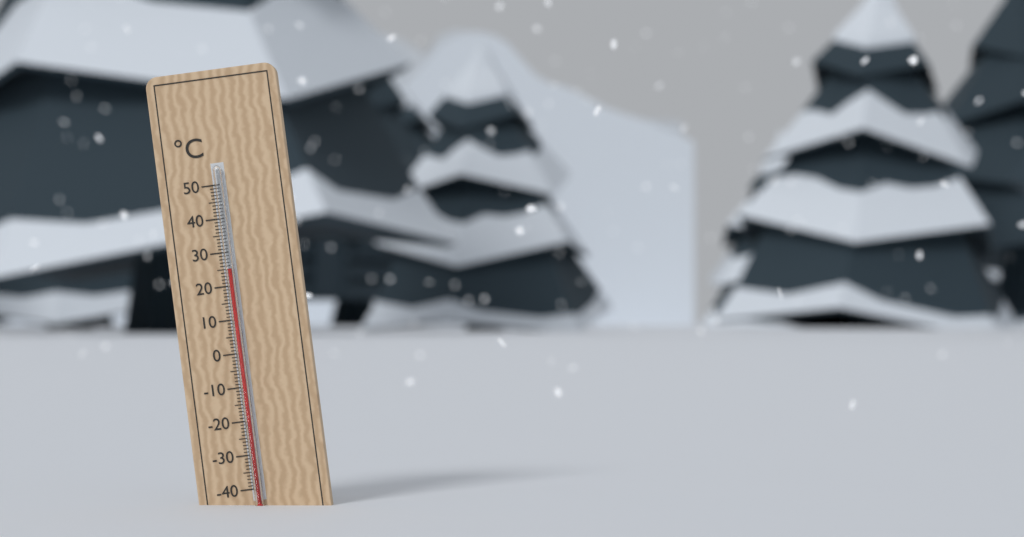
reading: 25 °C
